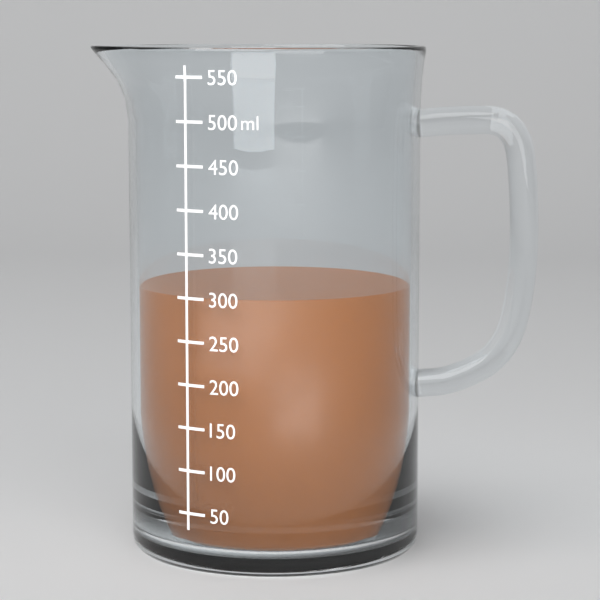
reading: 300 ml
